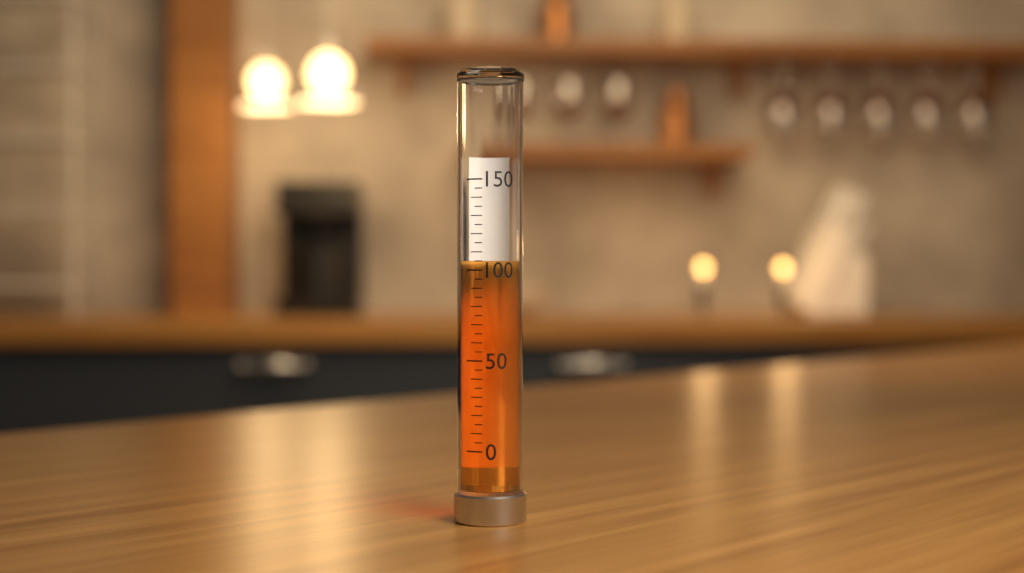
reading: 105 (no unit)
